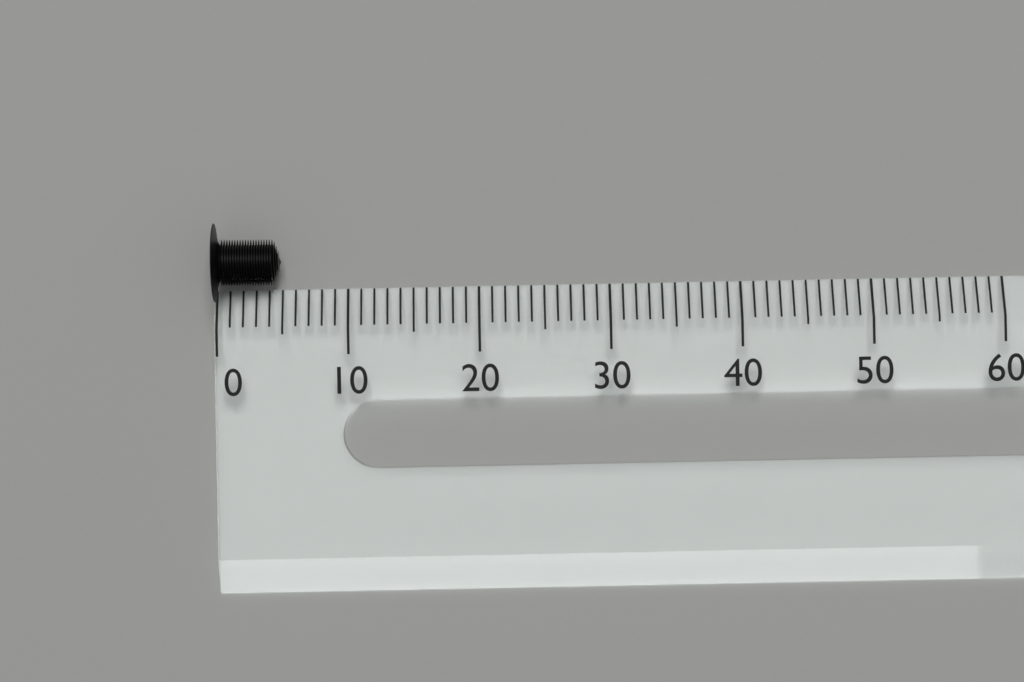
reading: 5 (no unit)
